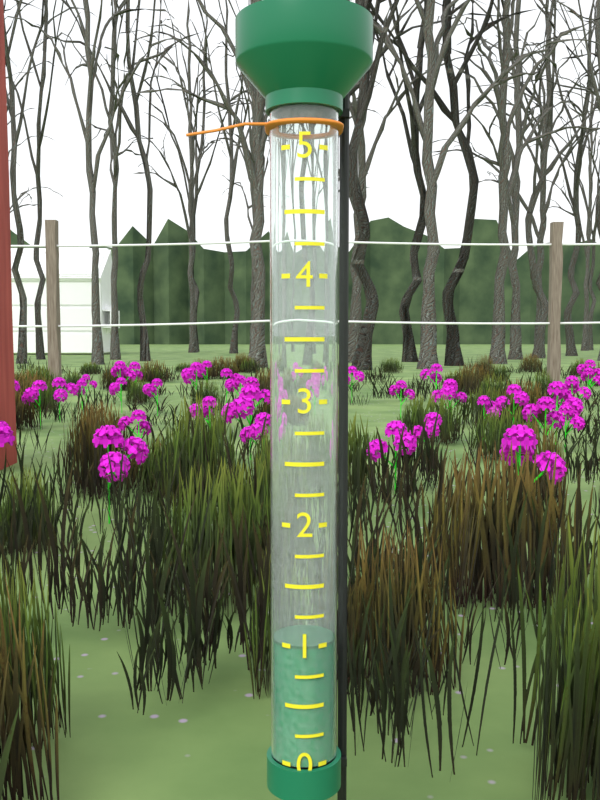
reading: 1.00 (no unit)
